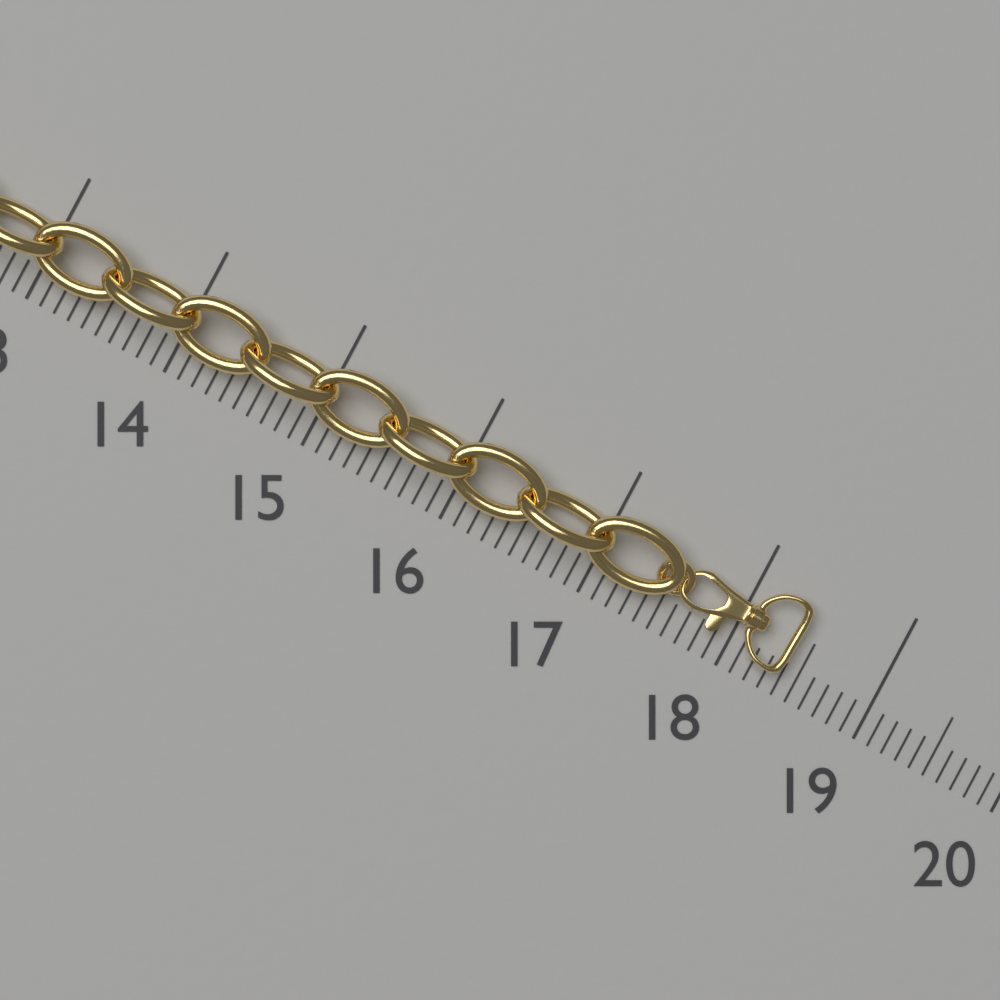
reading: 18.4 (no unit)
